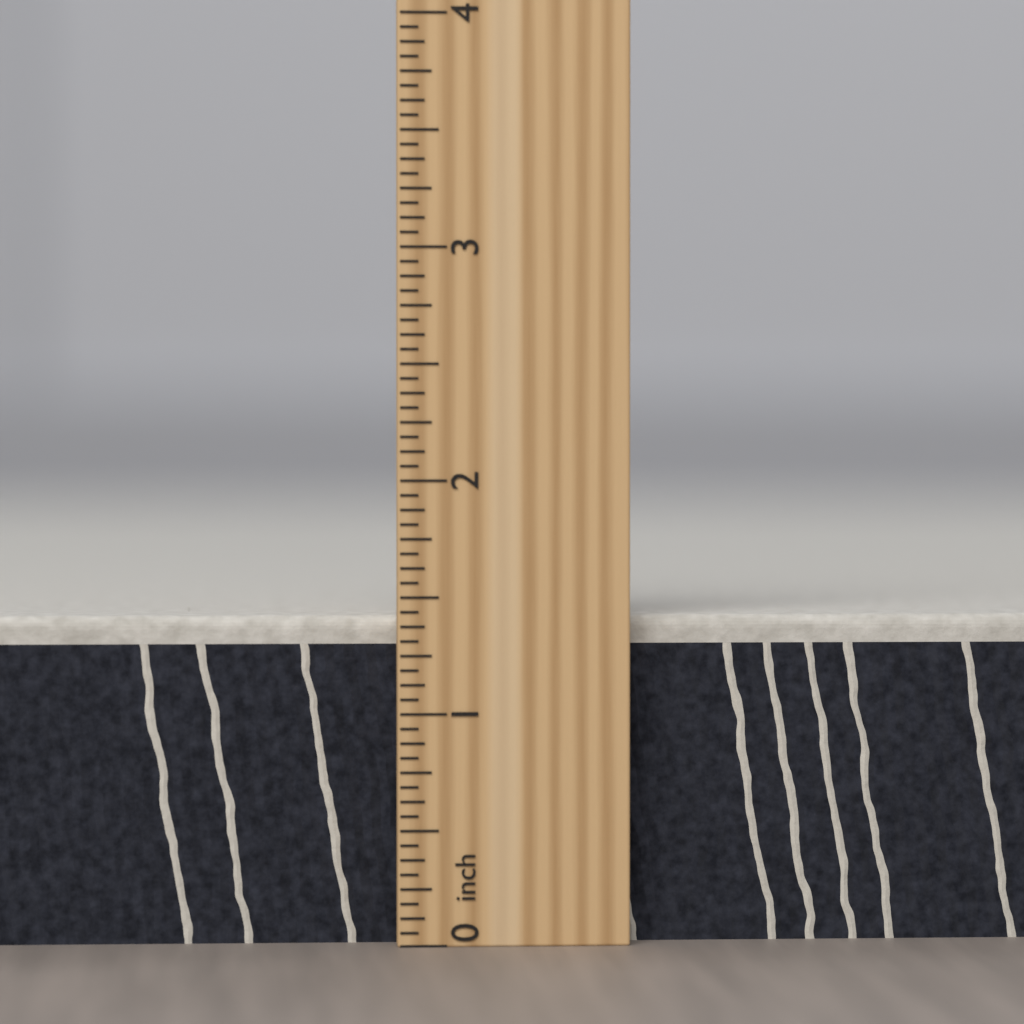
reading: 1.4375 inch
